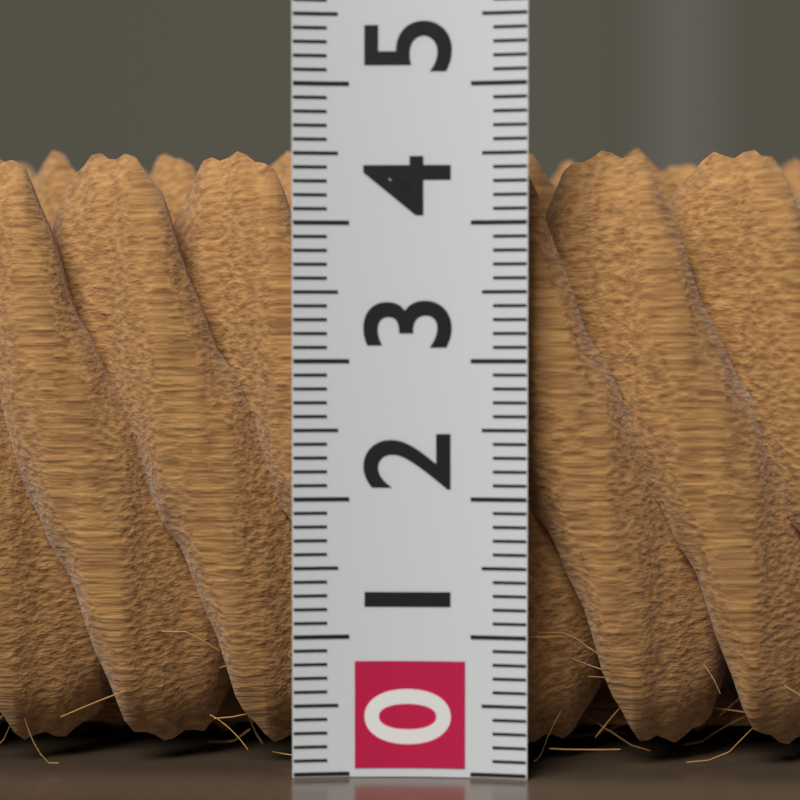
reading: 4.7 (no unit)
